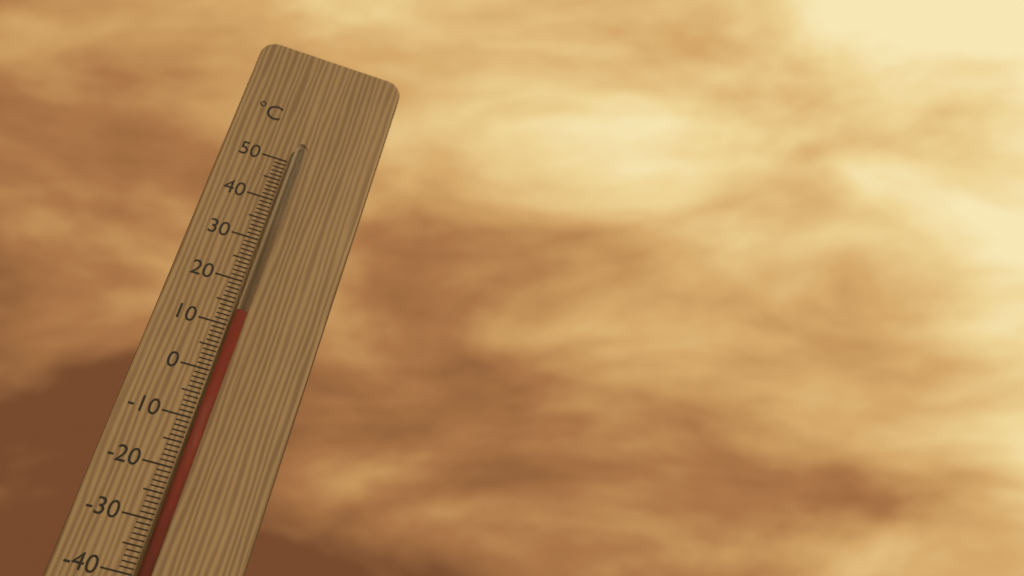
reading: 13 °C
